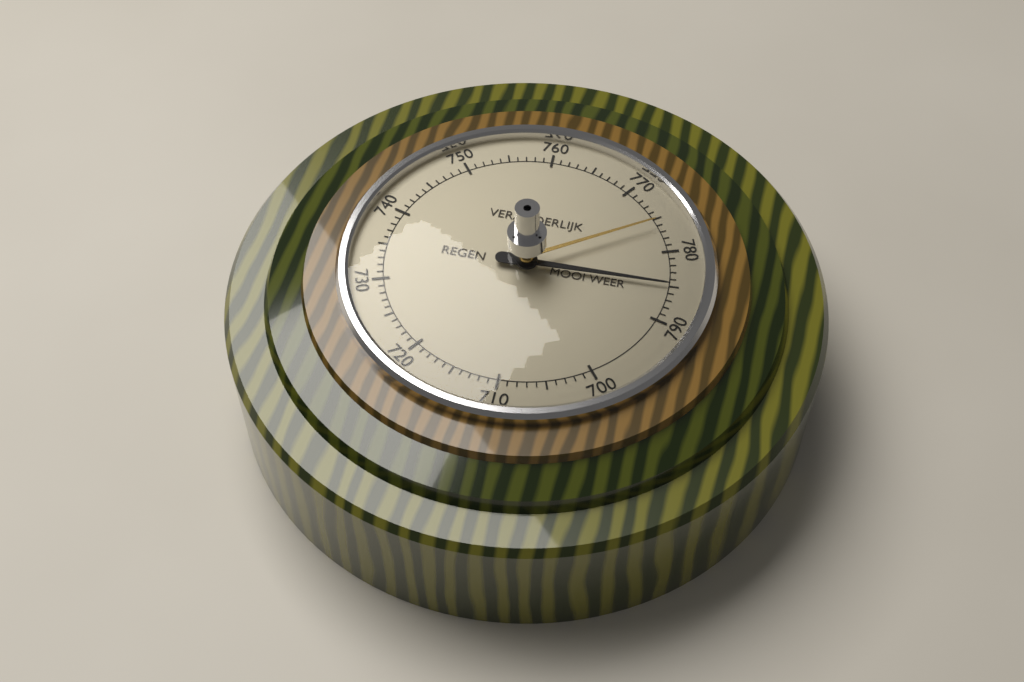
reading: 785 (no unit)
